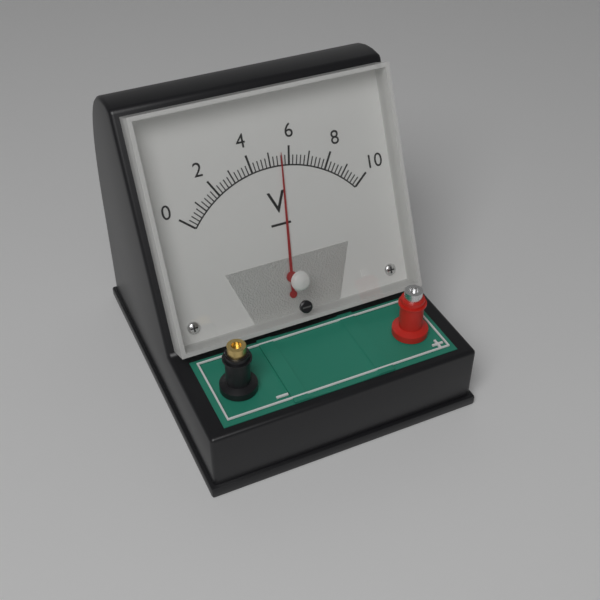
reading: 5.6 V
